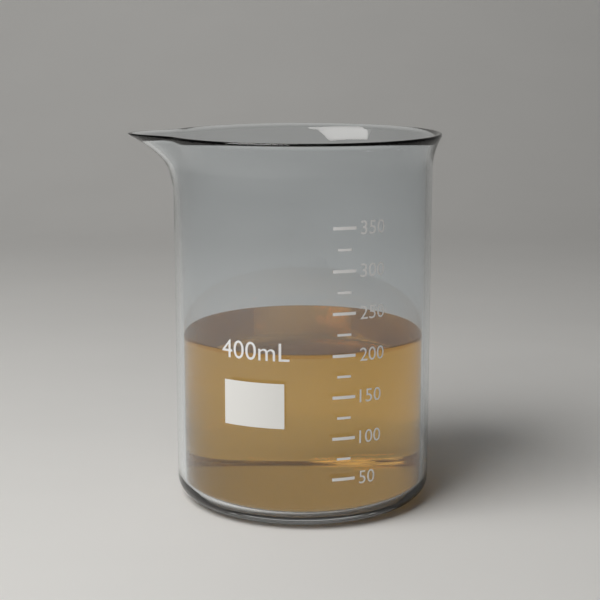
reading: 200 mL
